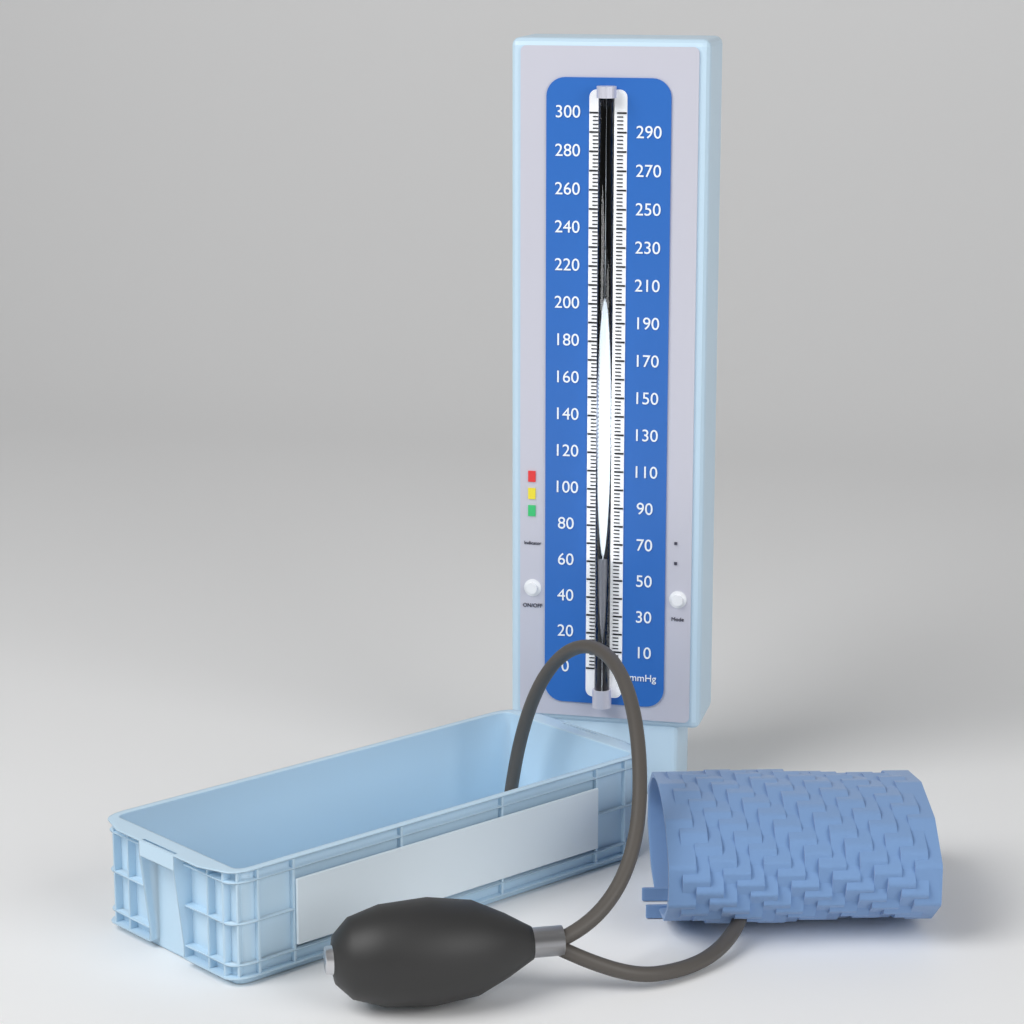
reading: 64 mmHg
